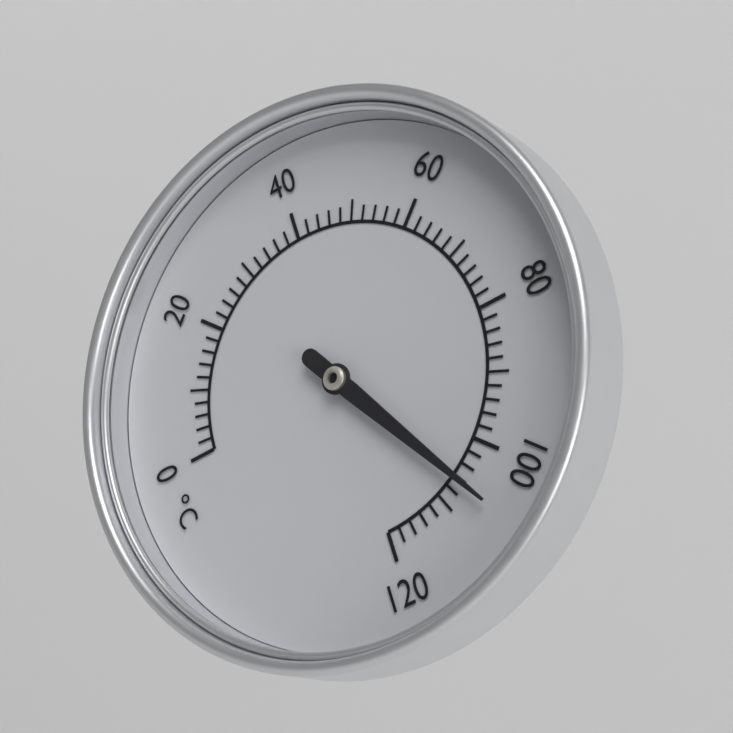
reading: 106 °C
